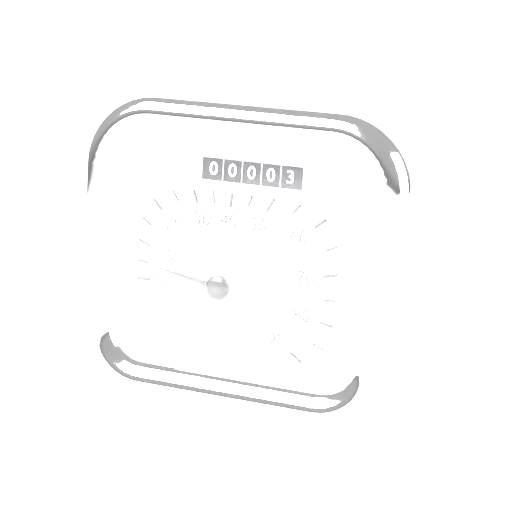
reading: 5 km/h
